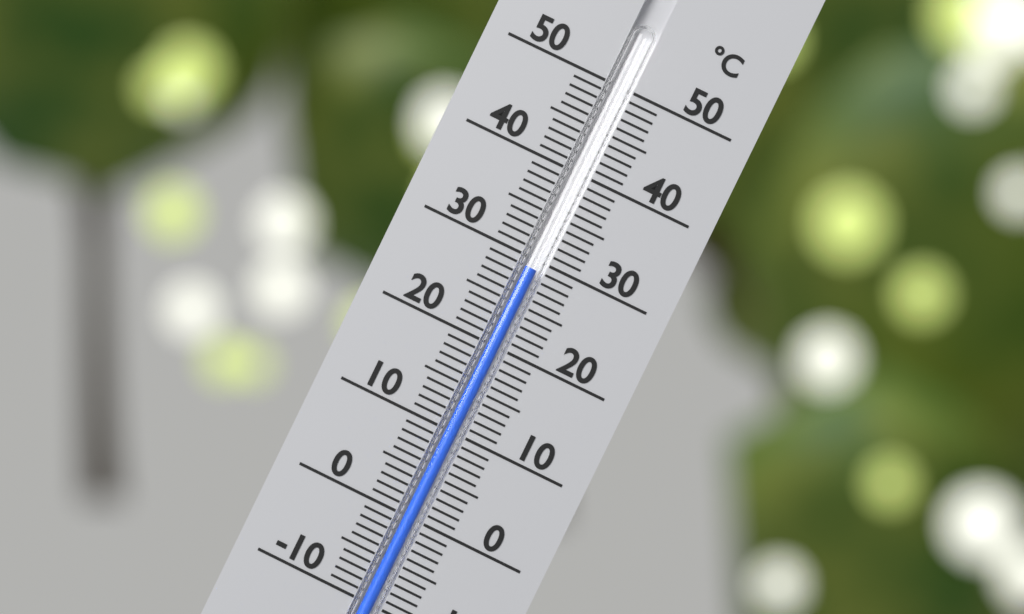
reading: 29 °C
